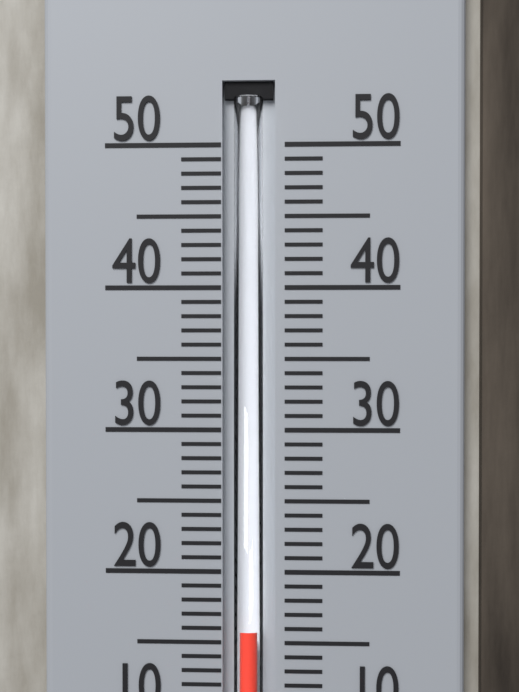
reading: 16 °C
